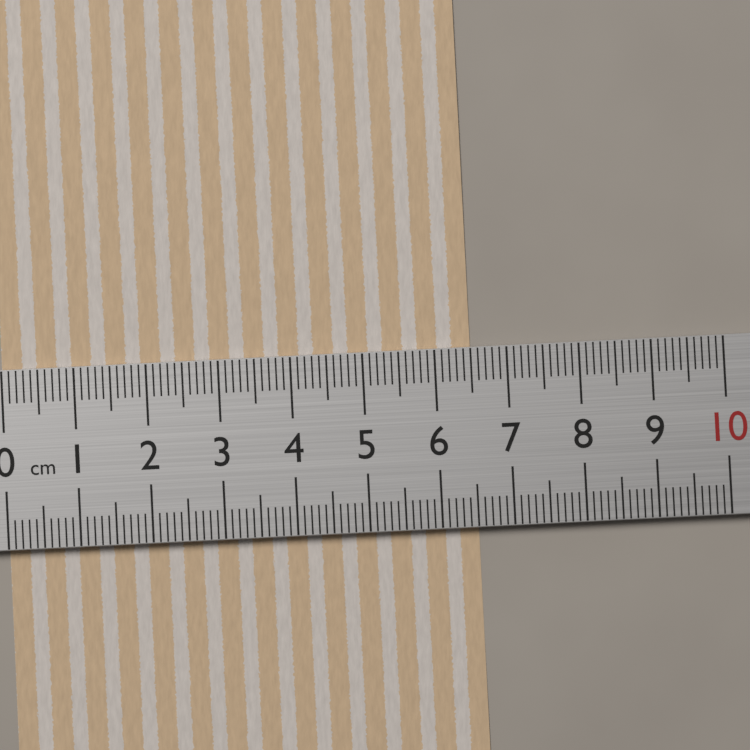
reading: 6.5 cm
